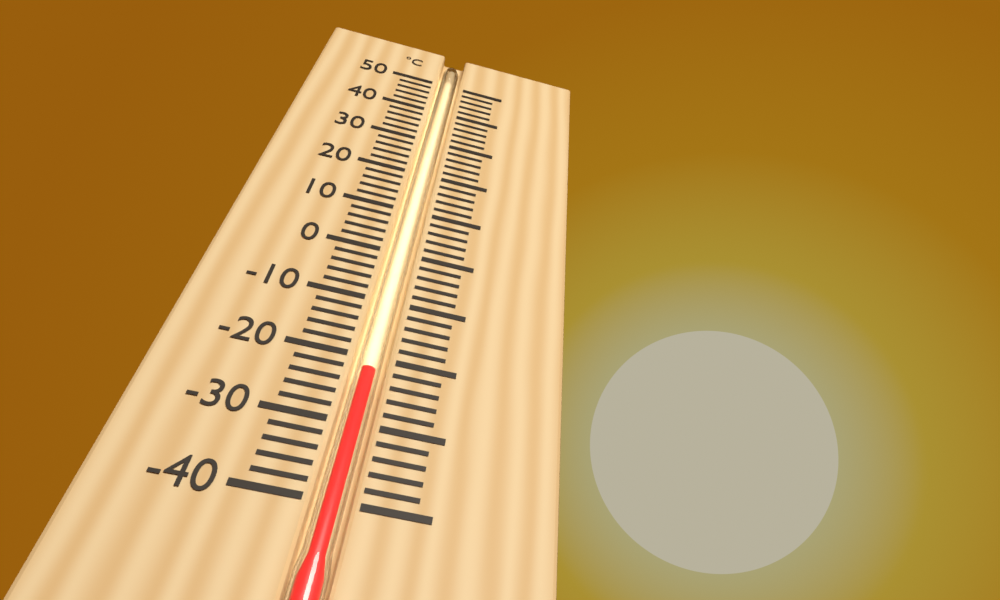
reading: -22 °C
